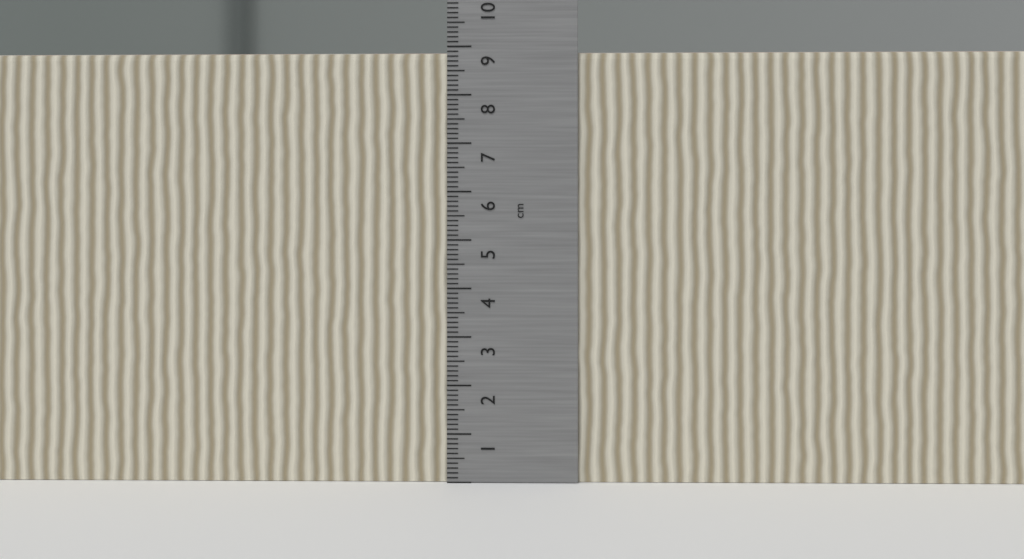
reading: 8.9 cm
